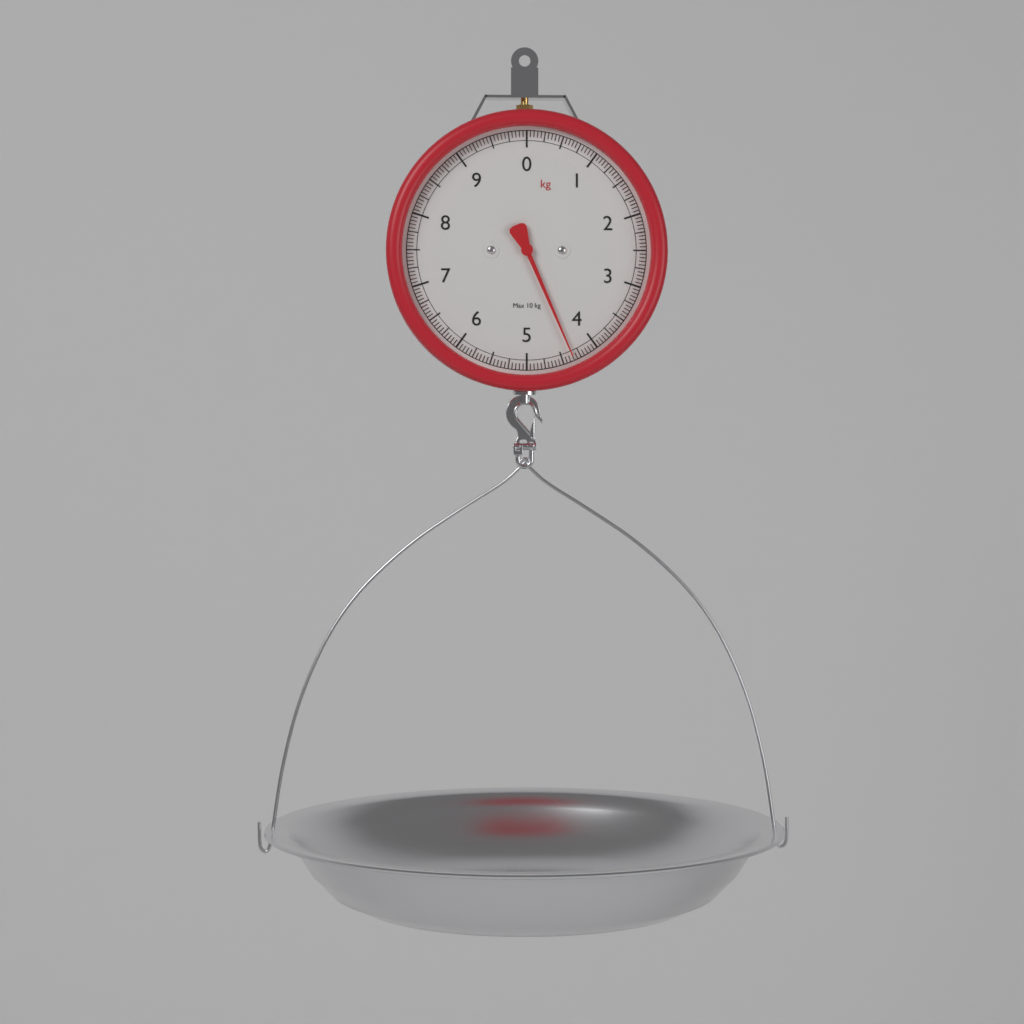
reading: 4.35 kg
